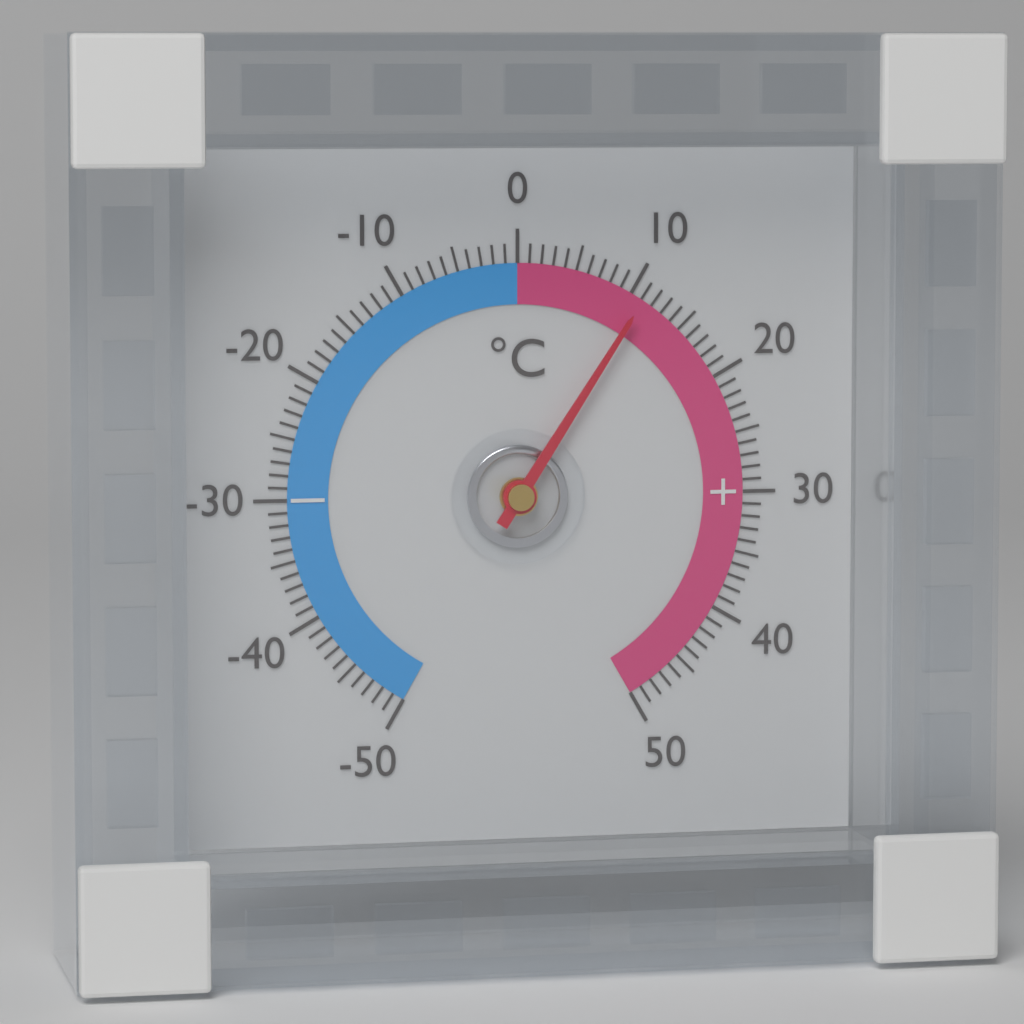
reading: 11 °C
